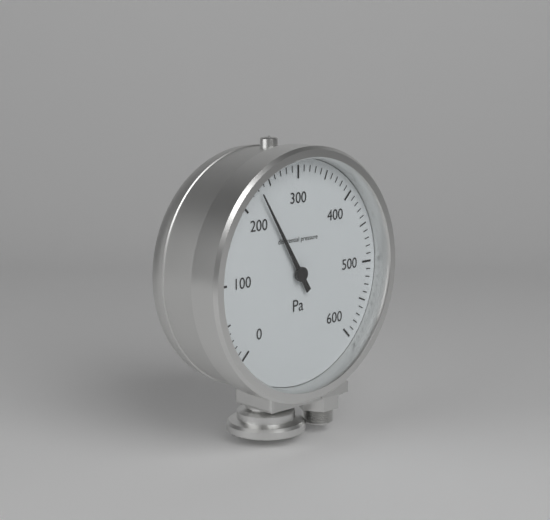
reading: 230 Pa
